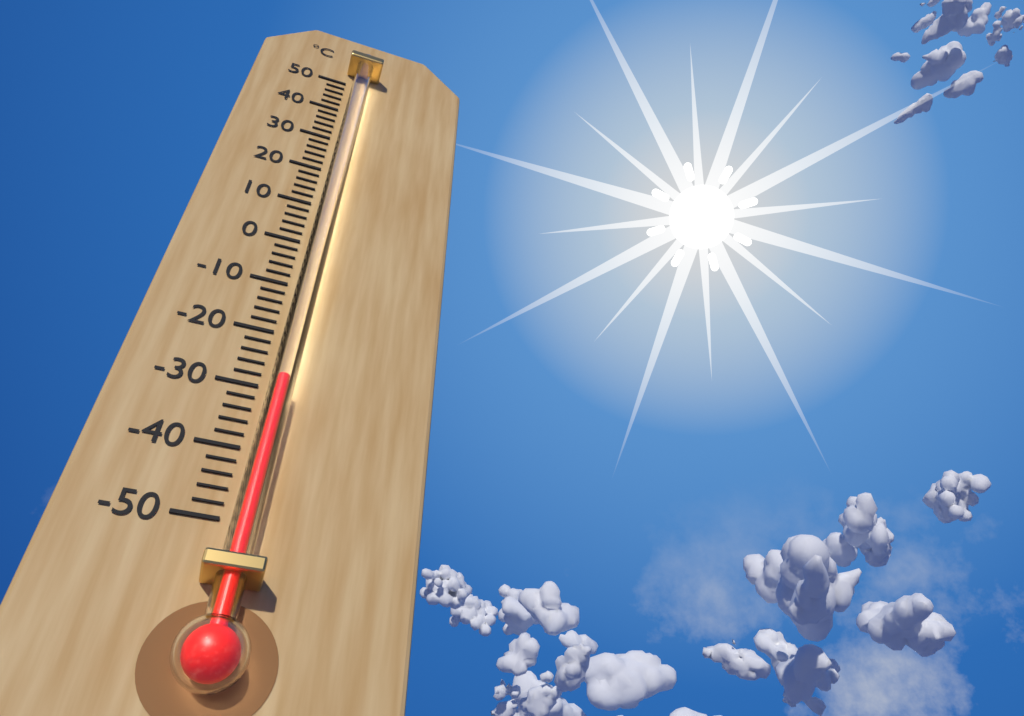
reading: -30 °C
